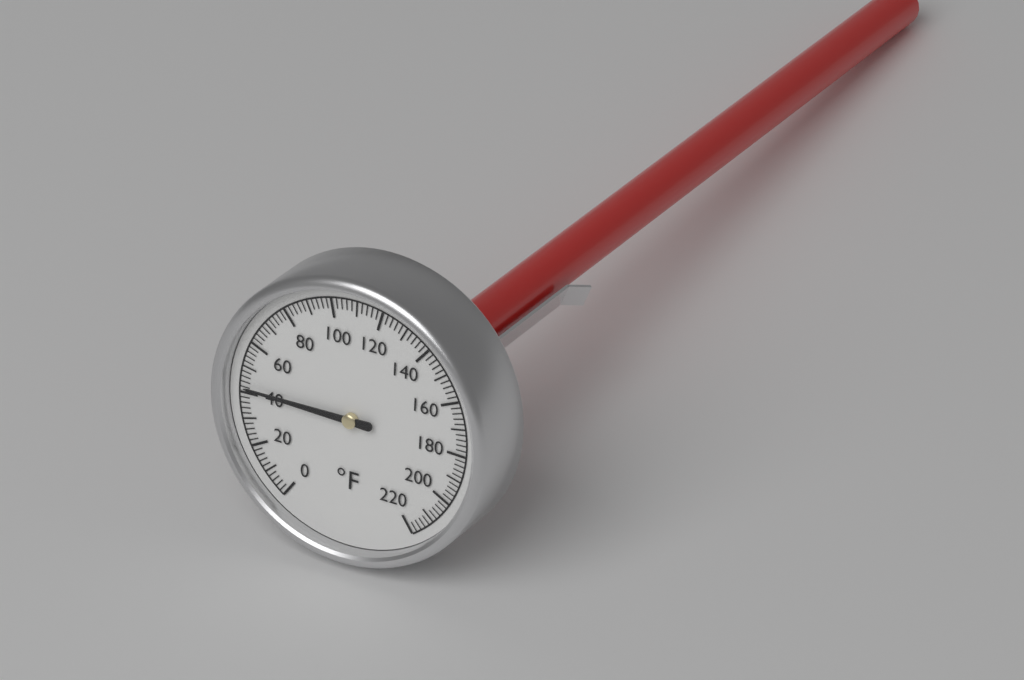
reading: 42 °F
